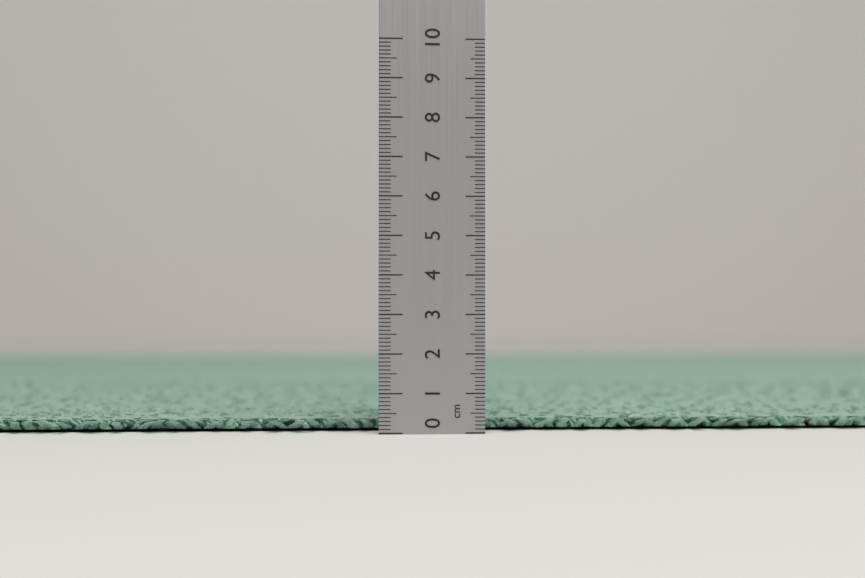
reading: 0.3 cm
